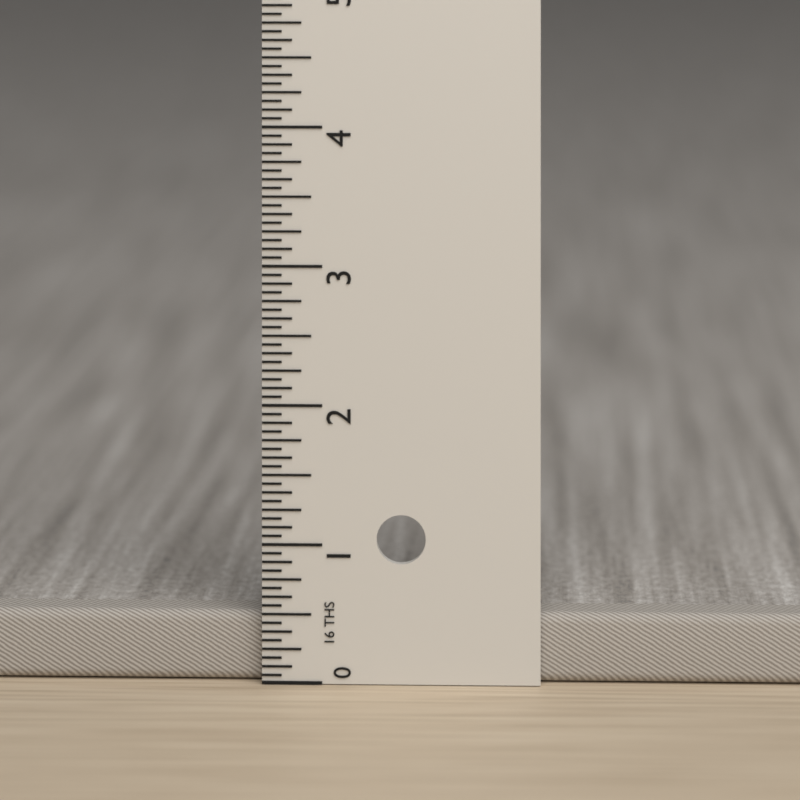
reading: 0.5000 in
